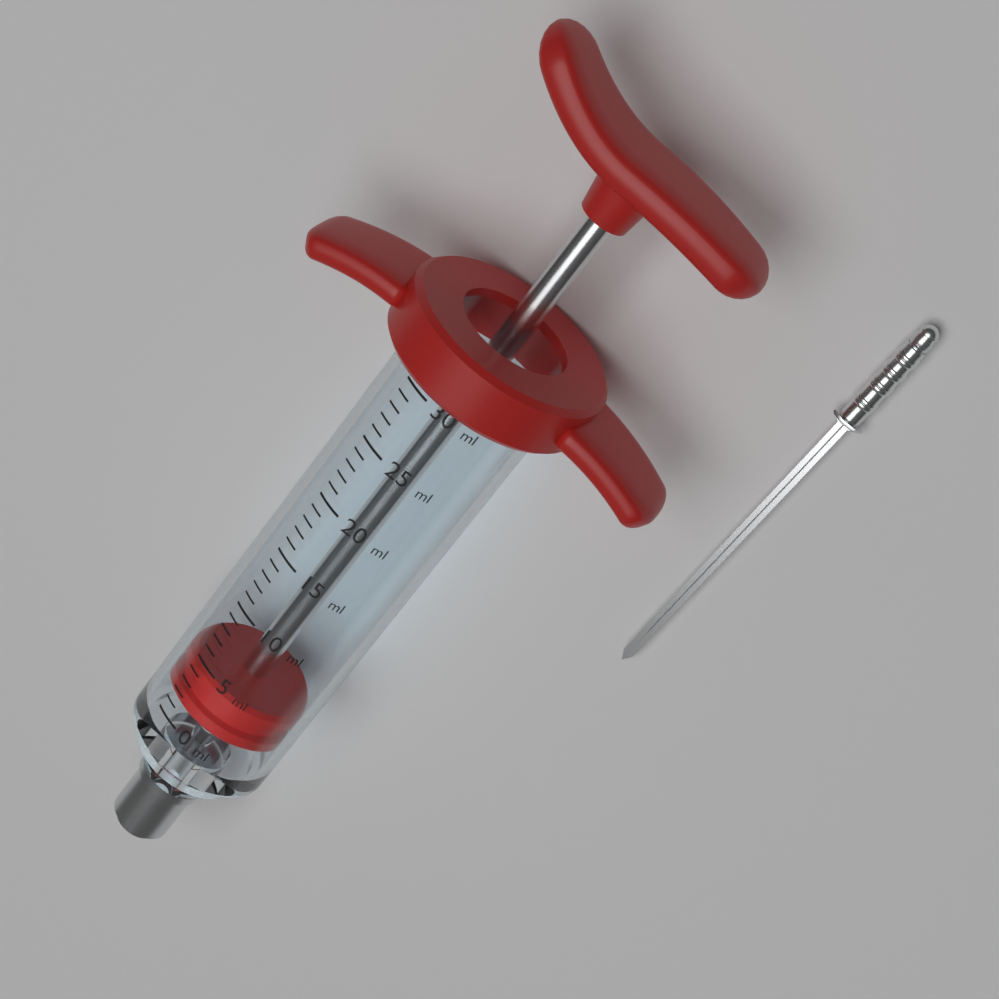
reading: 1 ml
